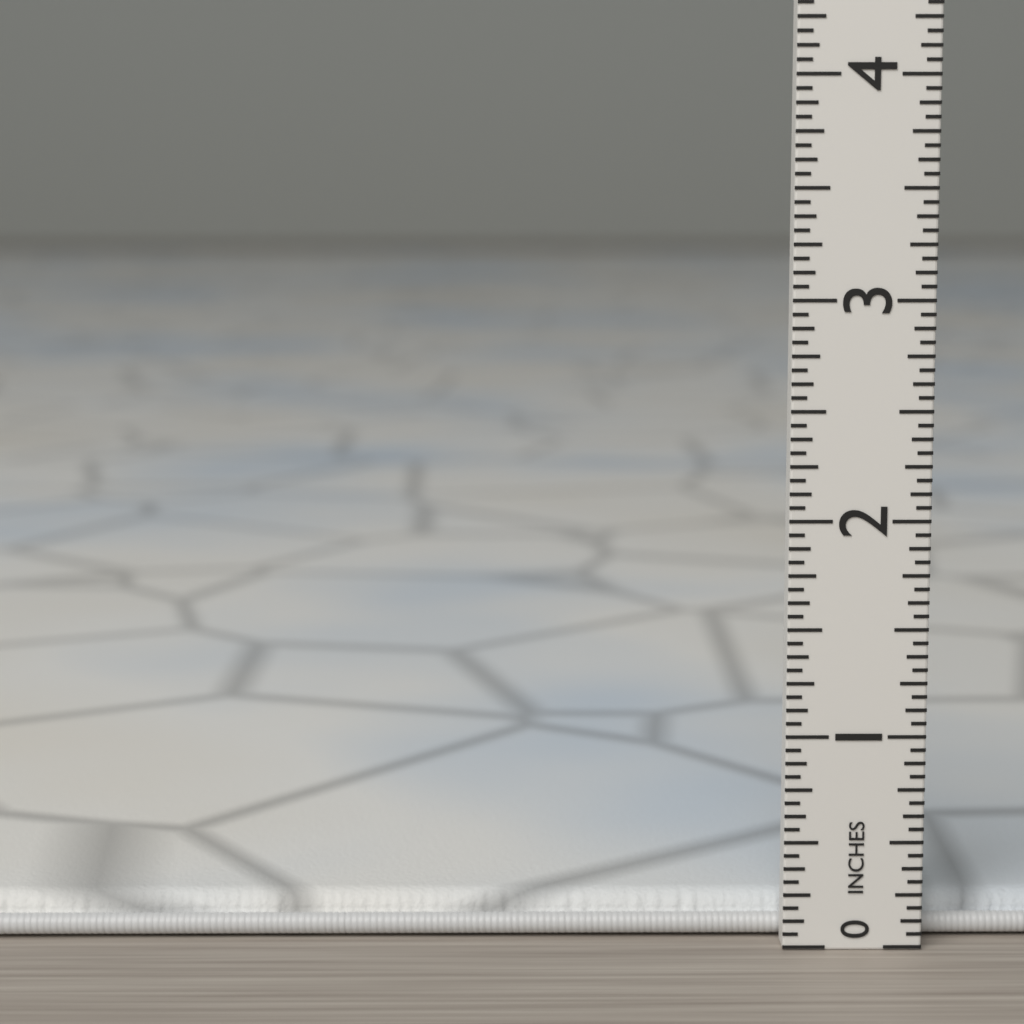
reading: 0.1875 in
